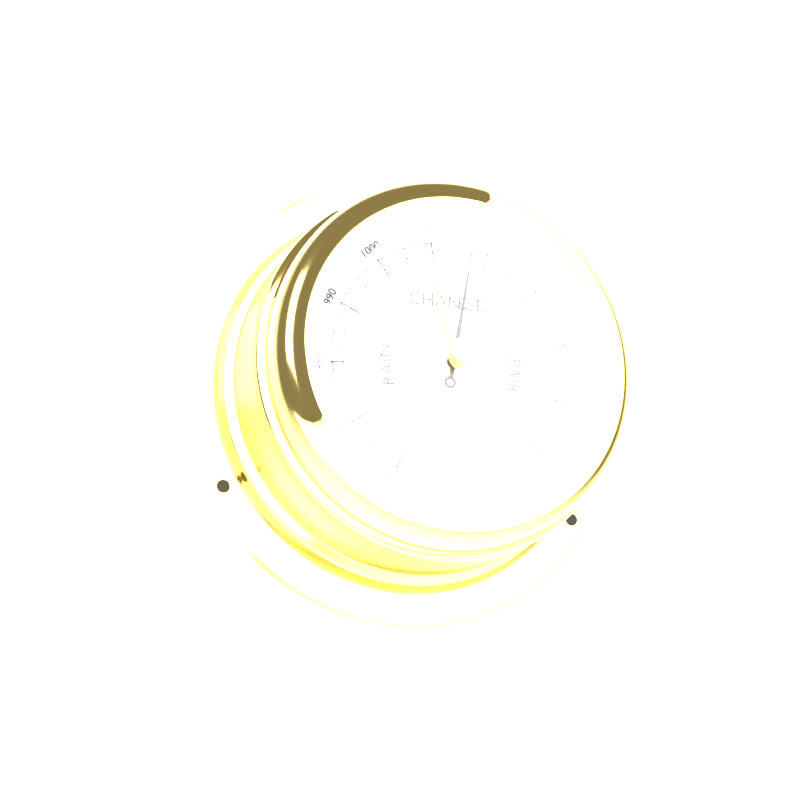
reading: 1017 mbar
